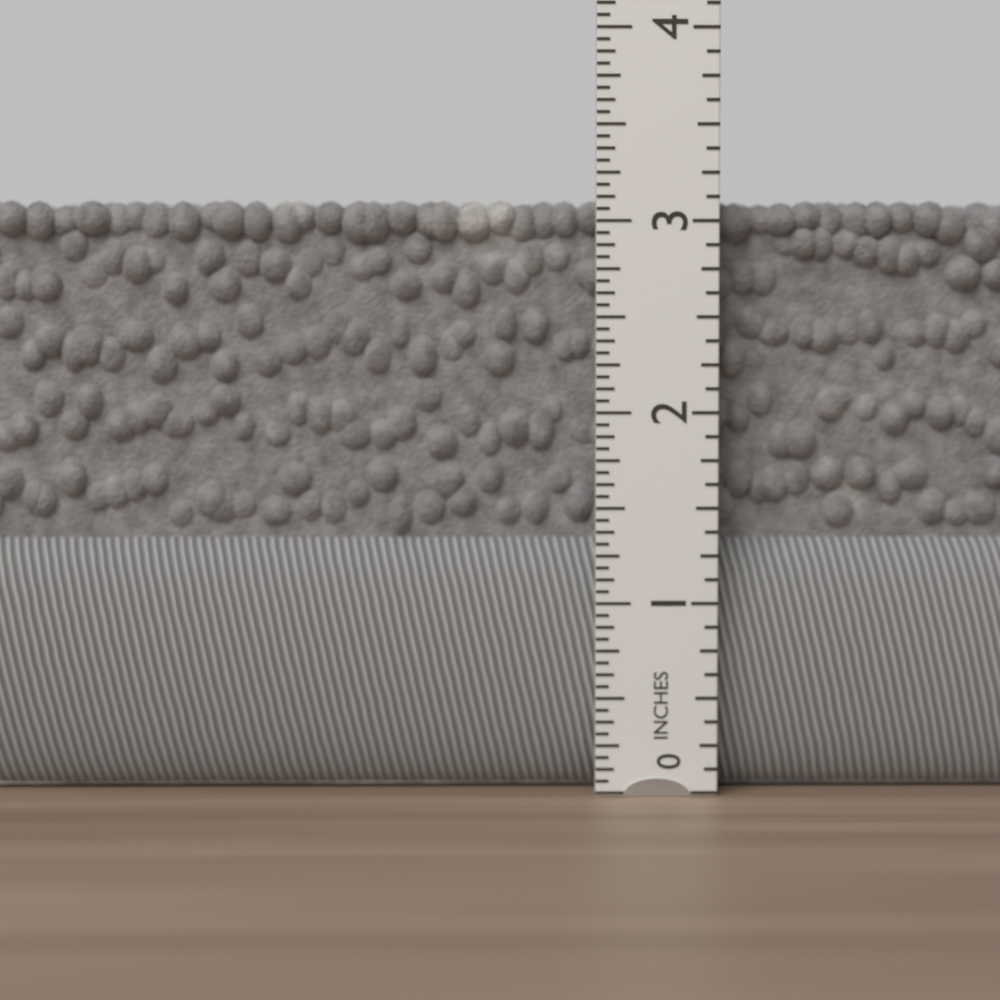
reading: 3.1250 in
